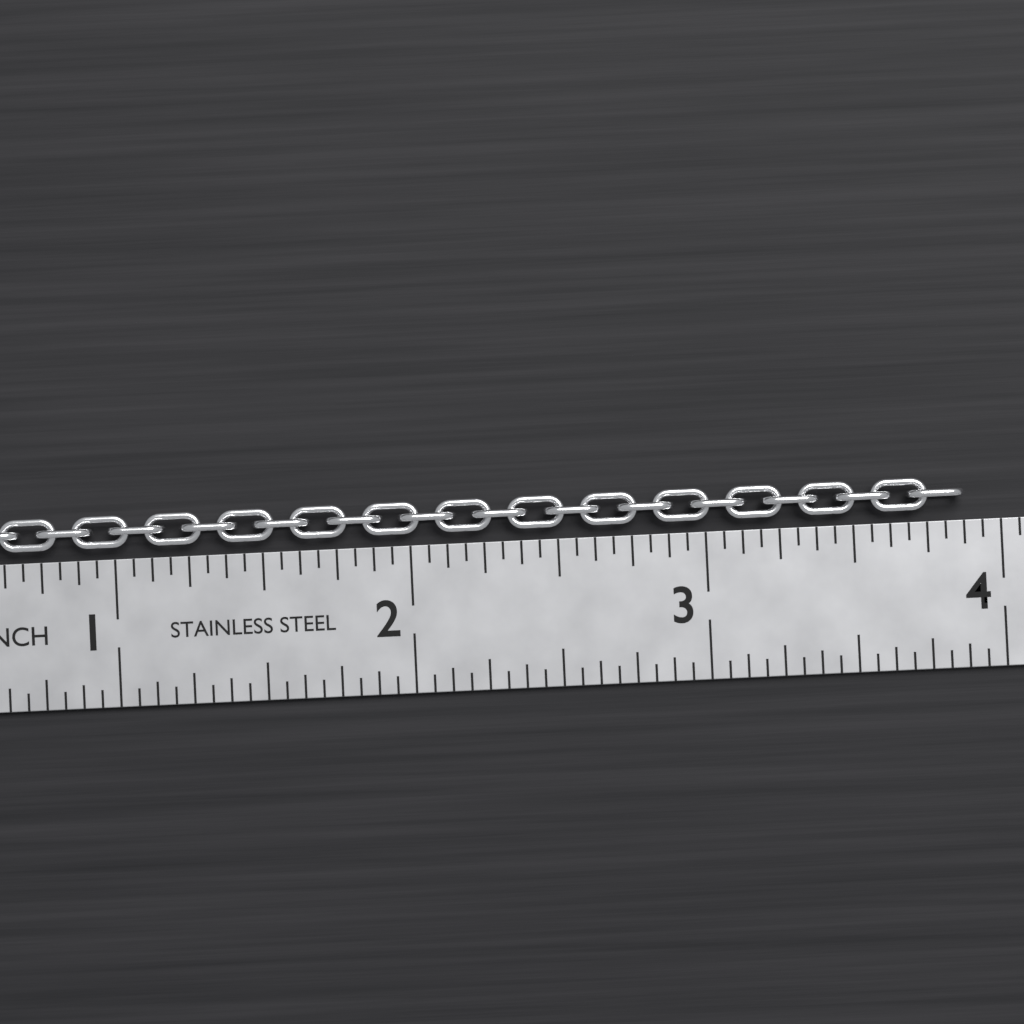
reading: 3.8750 in
